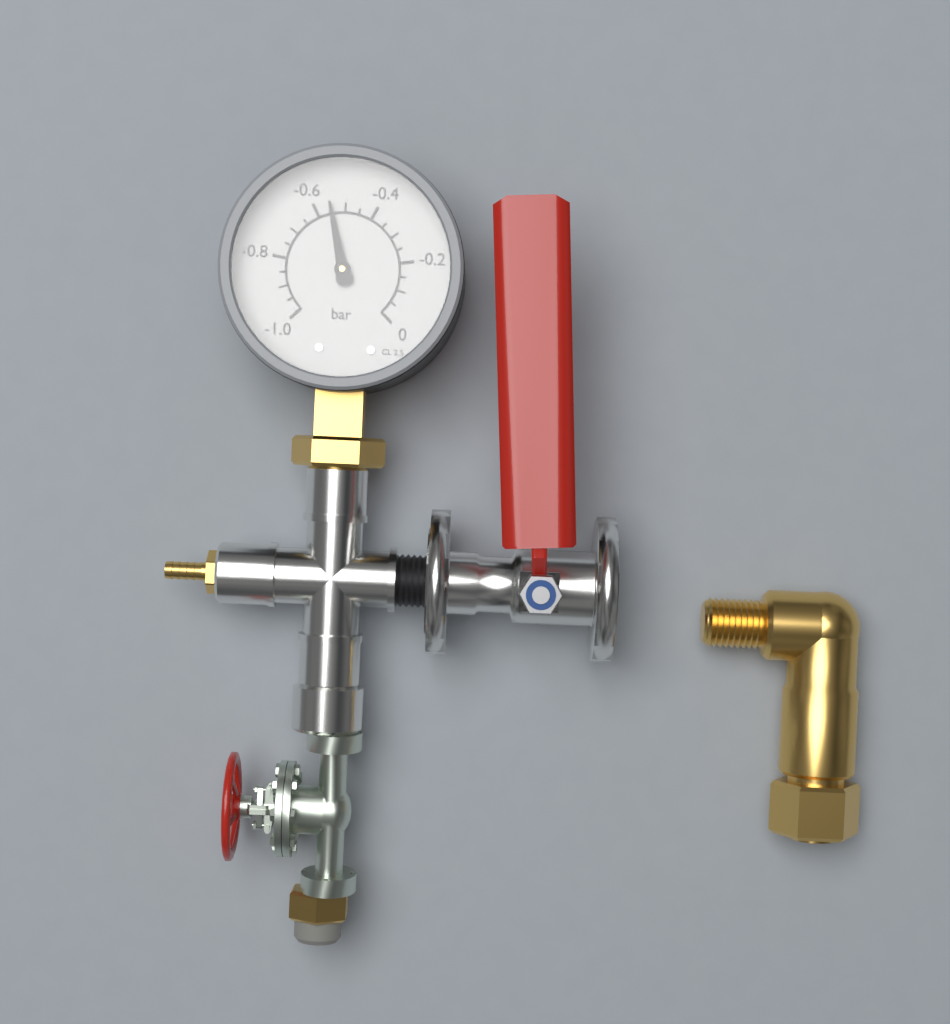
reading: -0.55 bar
